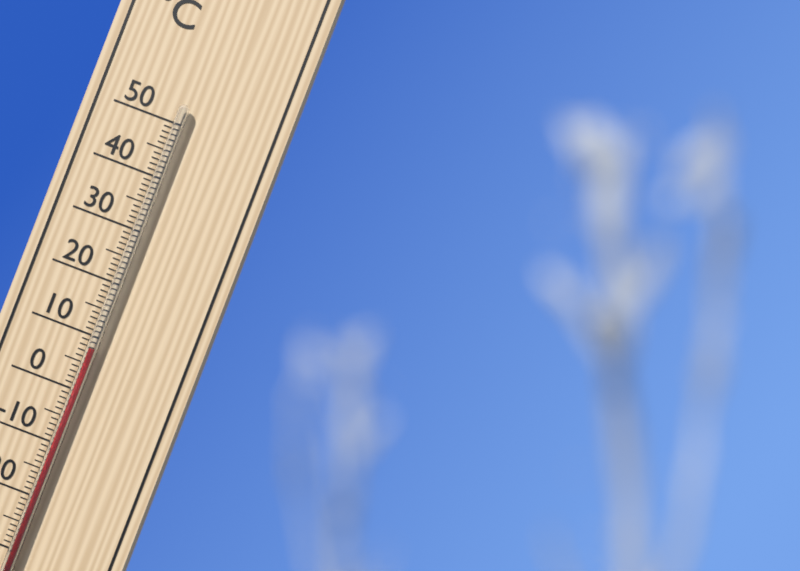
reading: 8 °C
